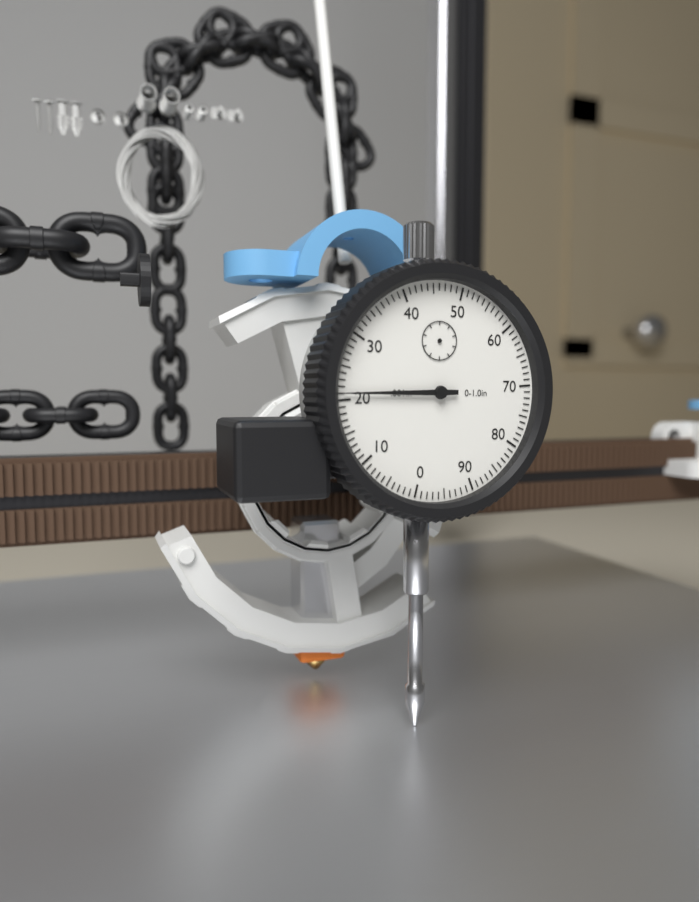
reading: 0.021 in
